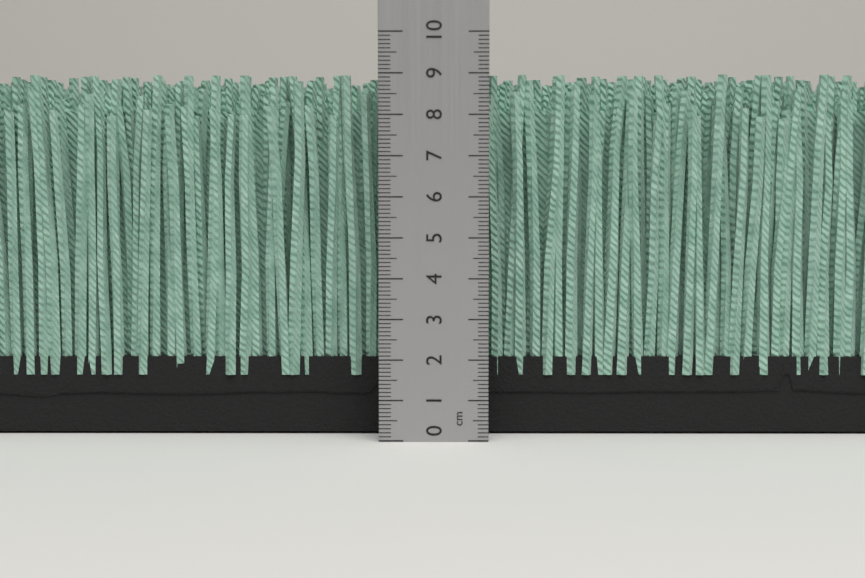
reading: 9.0 cm
